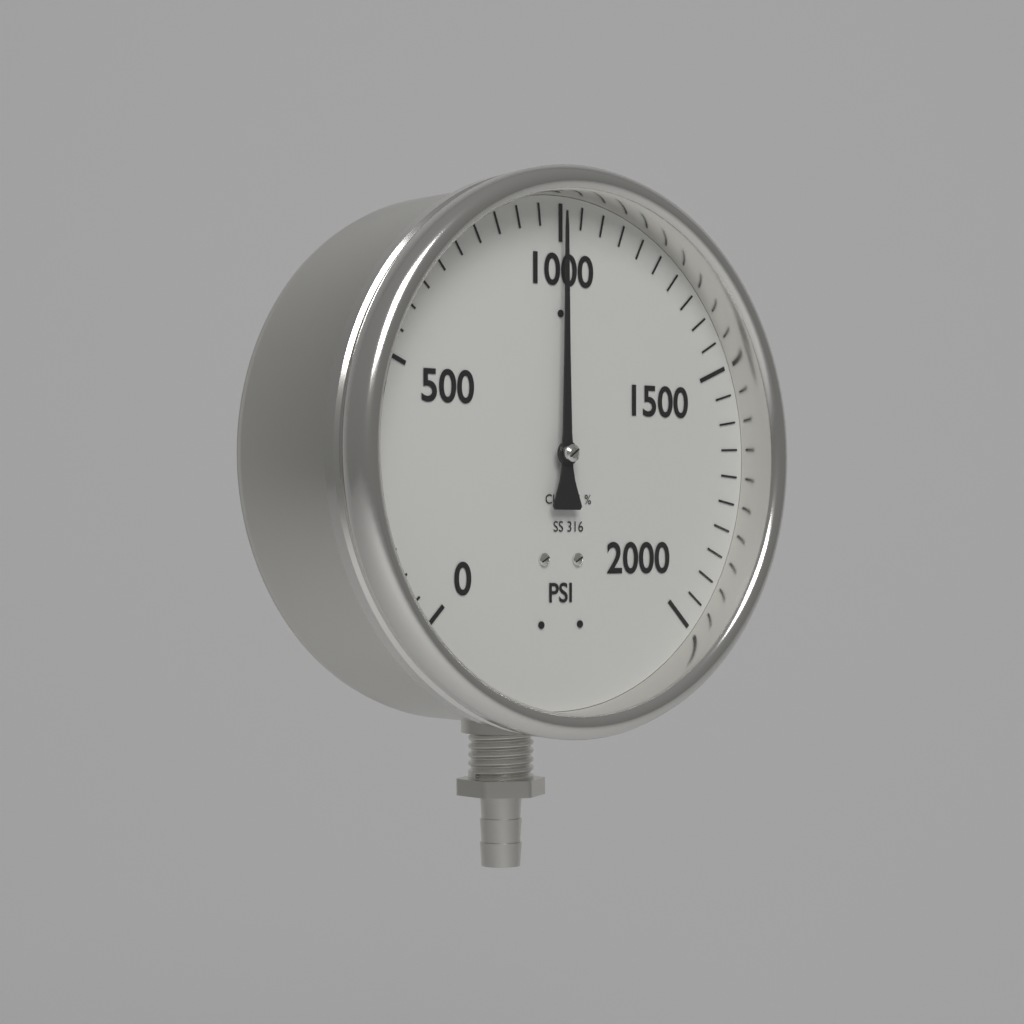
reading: 1000 psi
